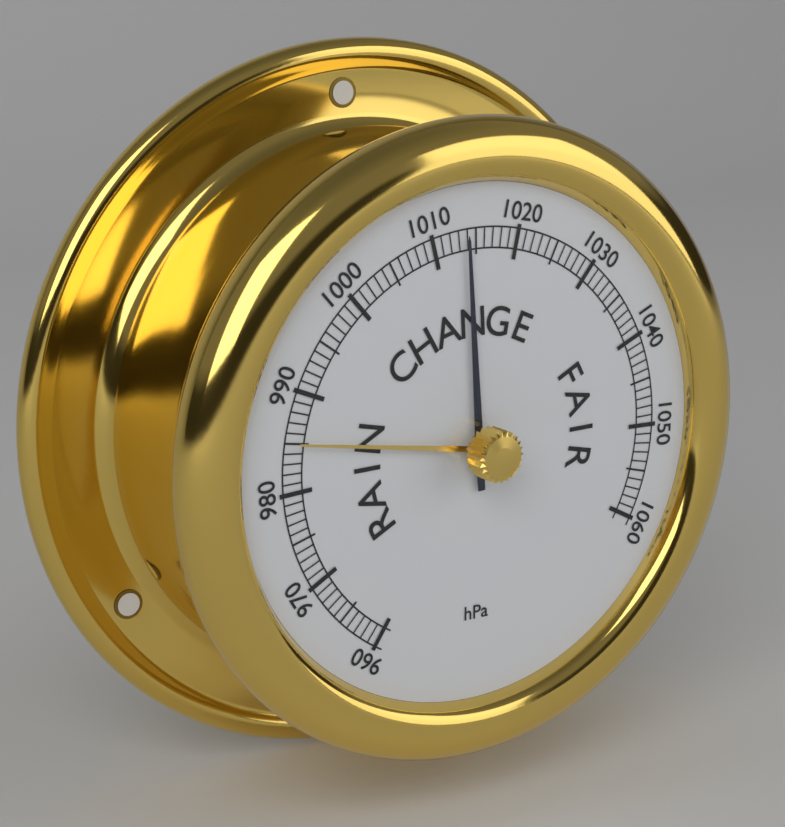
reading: 1014 hPa
